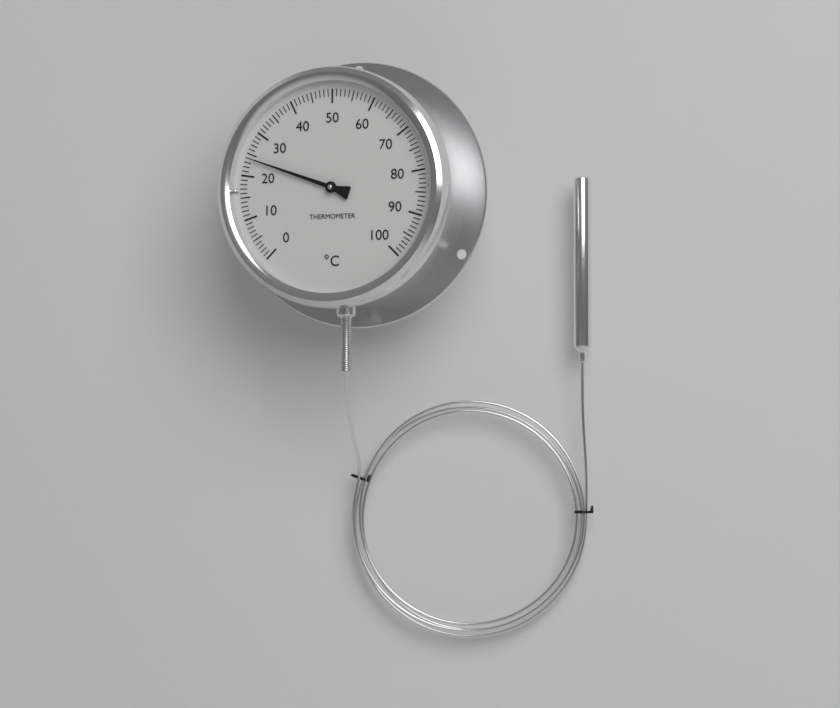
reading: 24 °C
